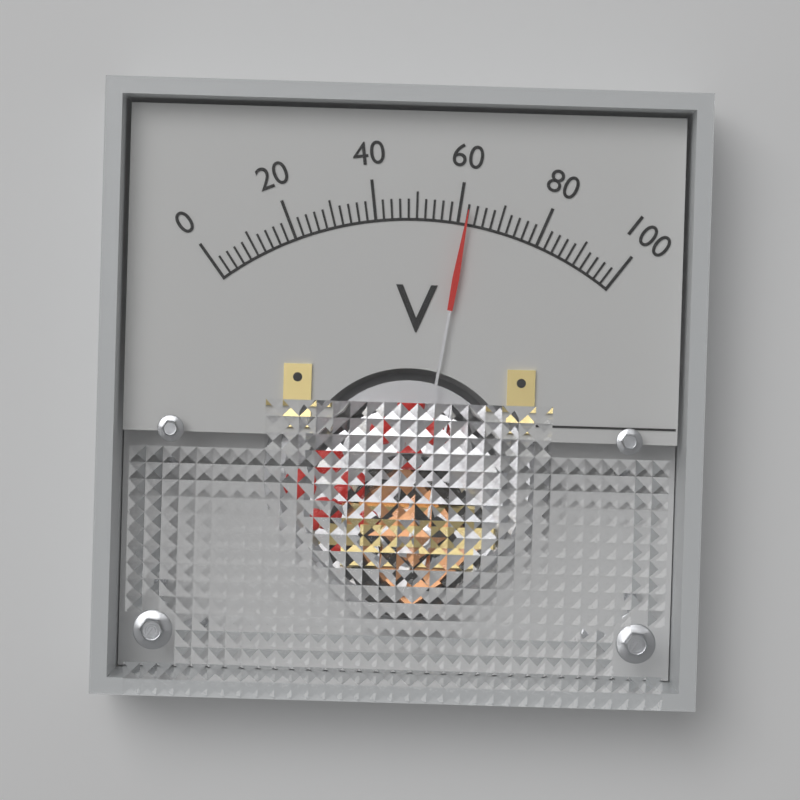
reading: 62 V
